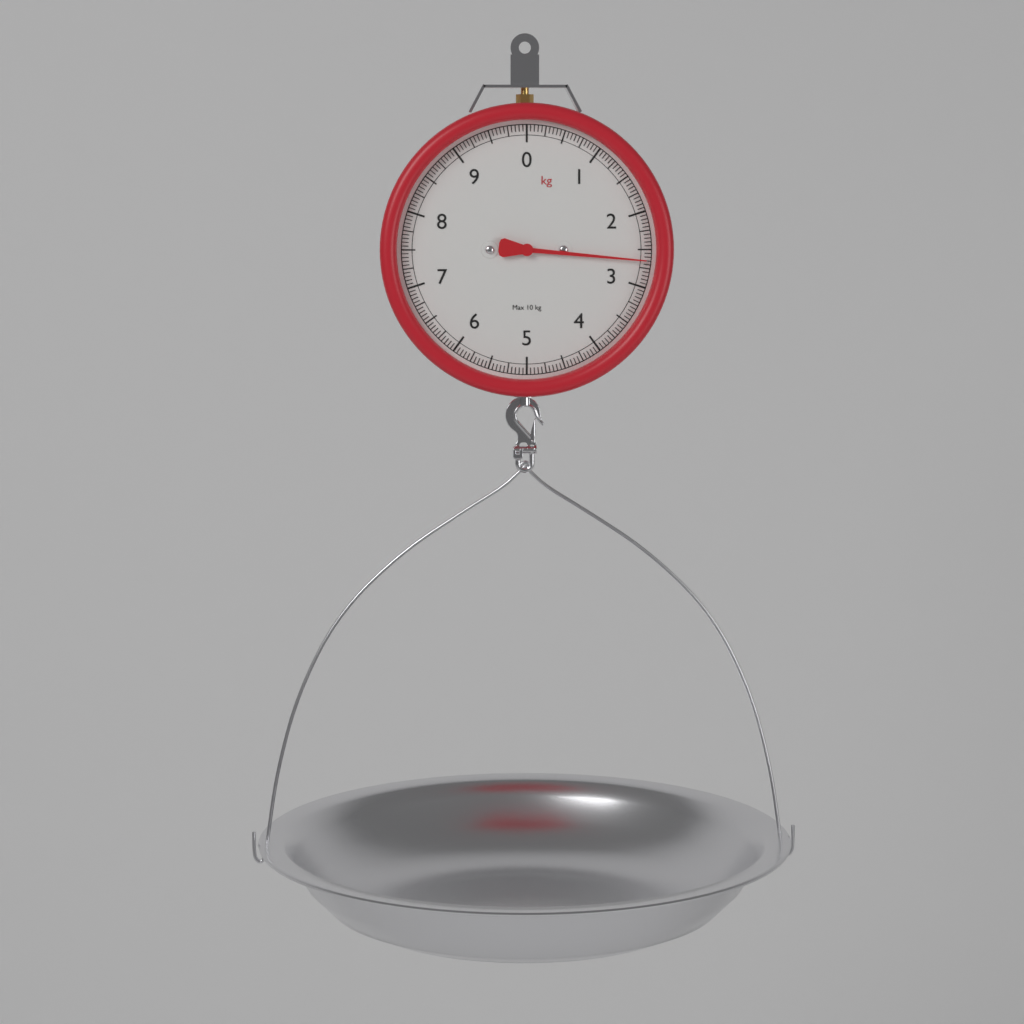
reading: 2.65 kg
